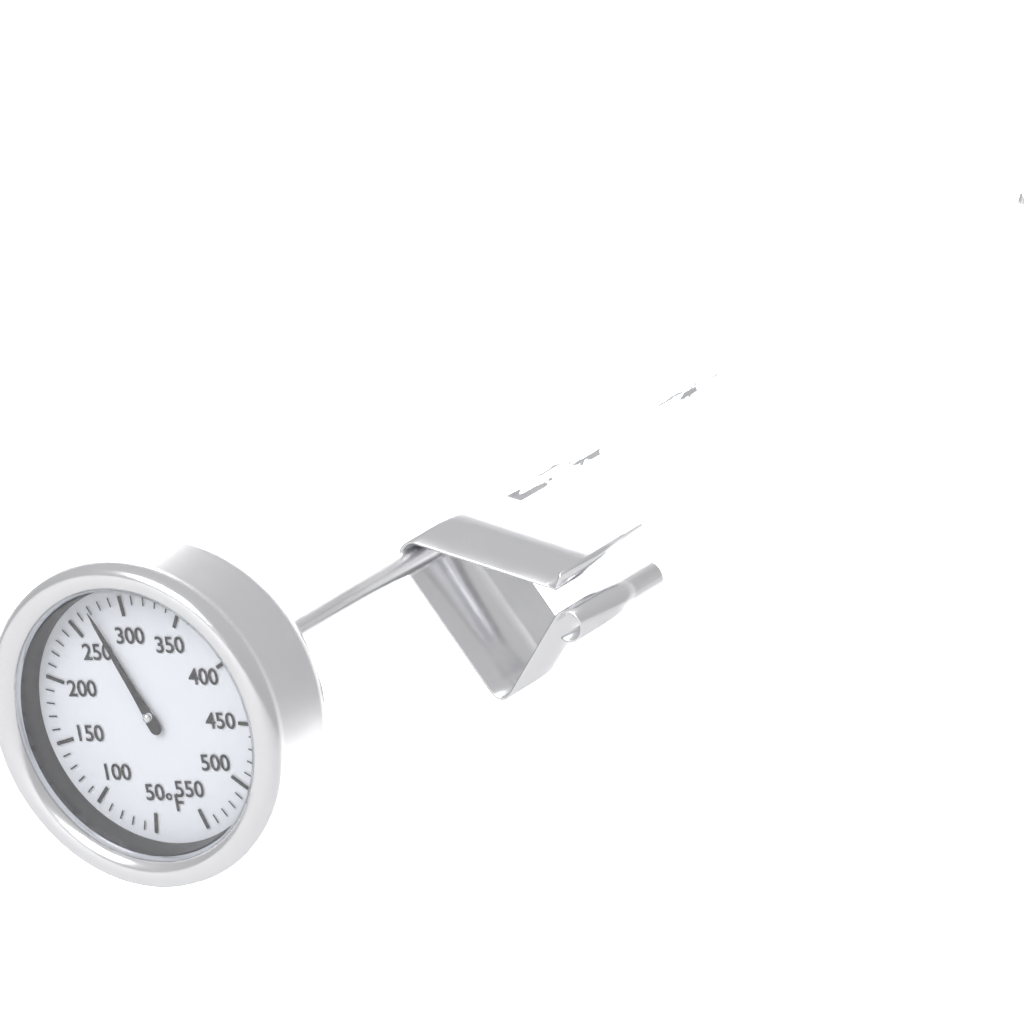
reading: 270 °F
